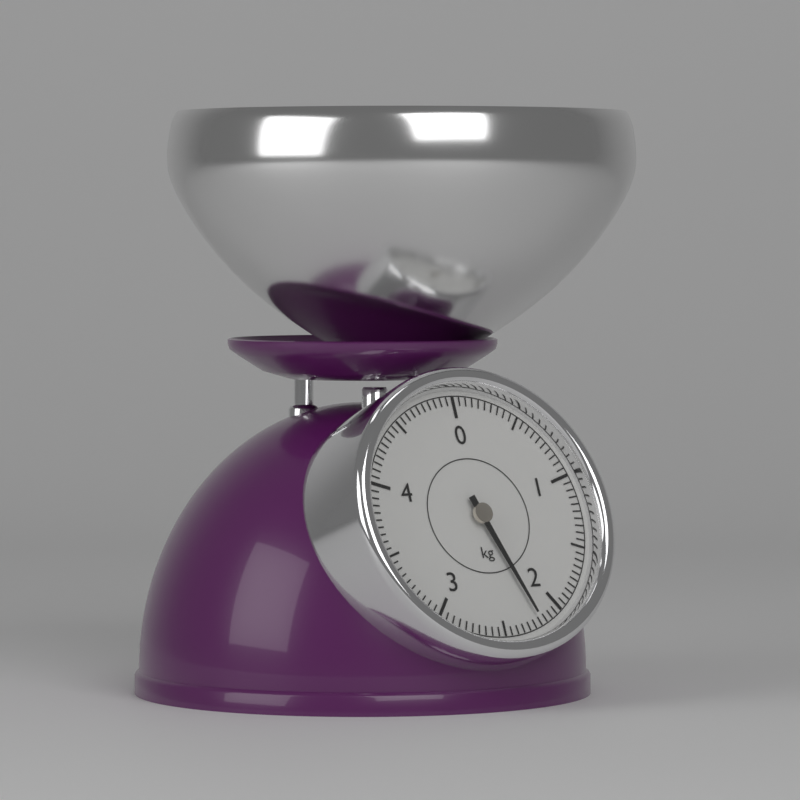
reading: 2.20 kg
